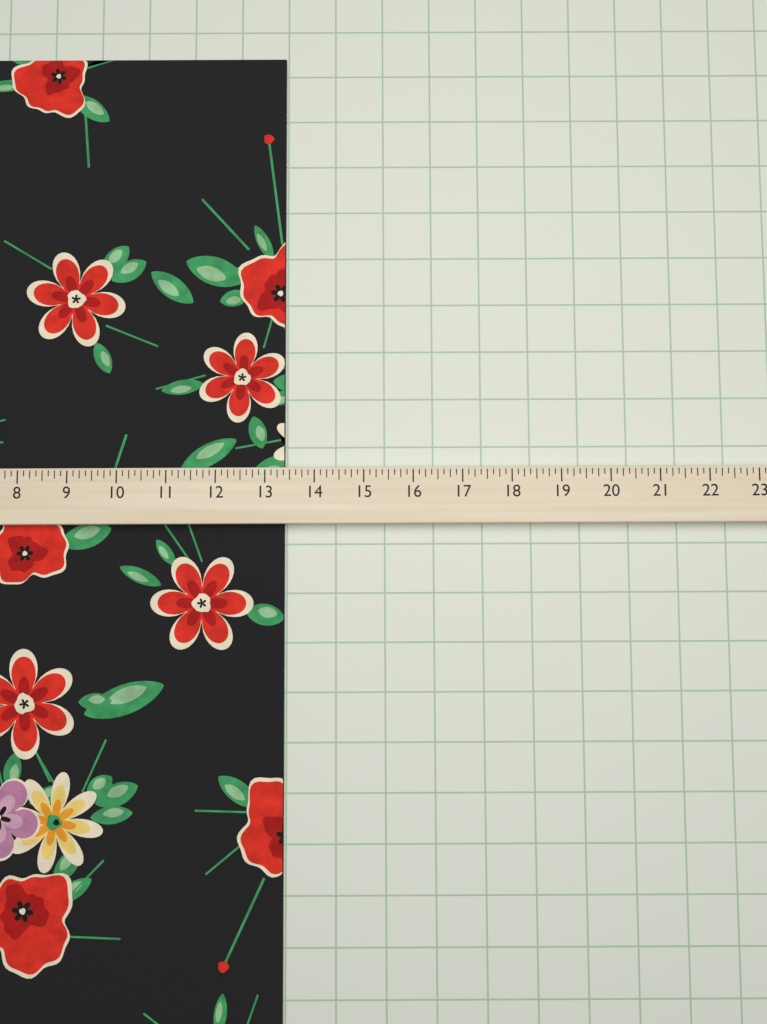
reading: 13.375 (no unit)
